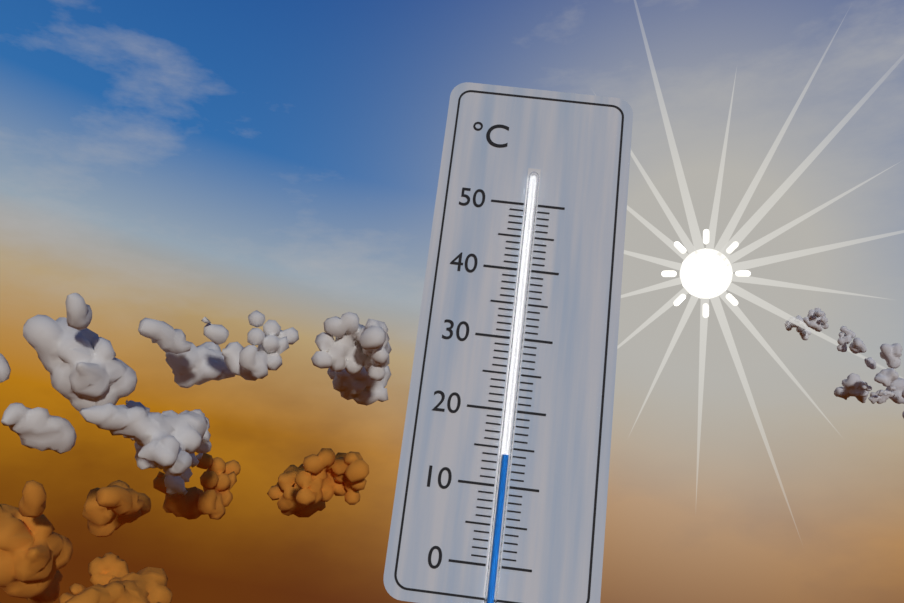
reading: 14 °C
